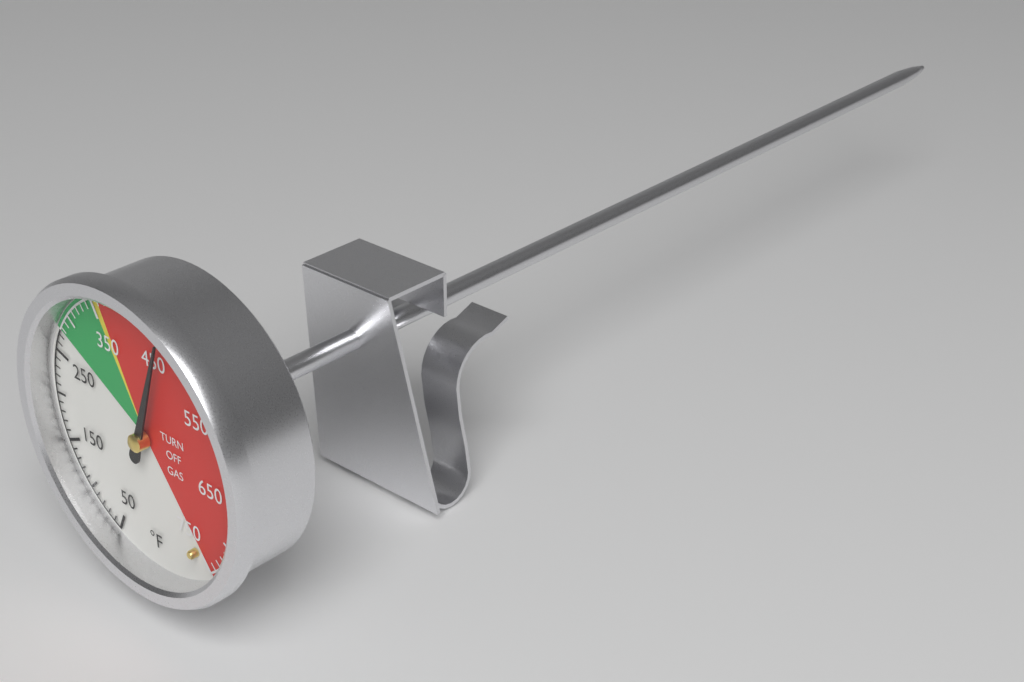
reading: 460 °F
